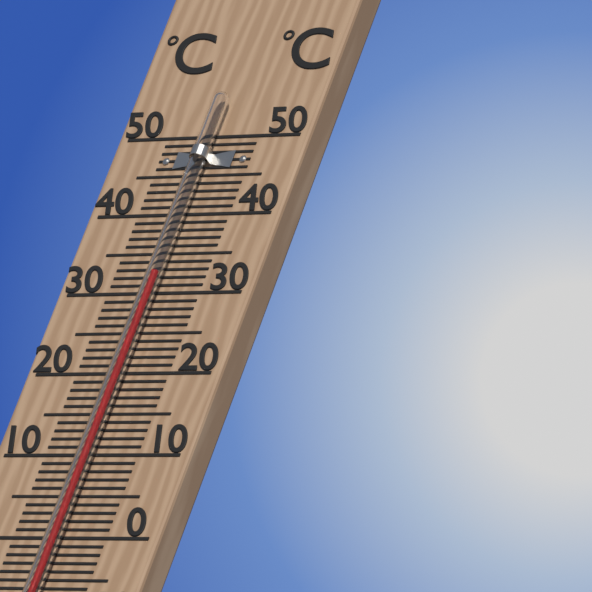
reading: 32 °C
